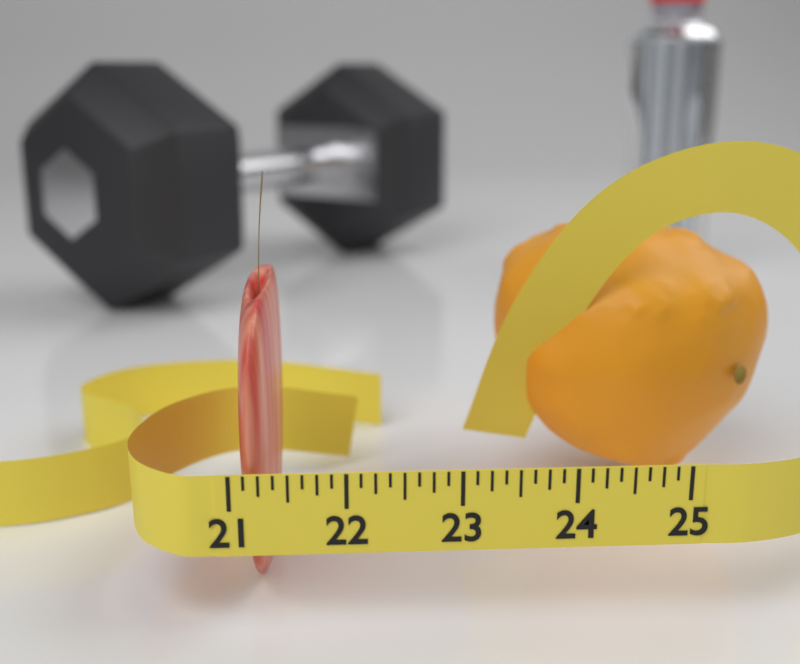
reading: 21.375 (no unit)
